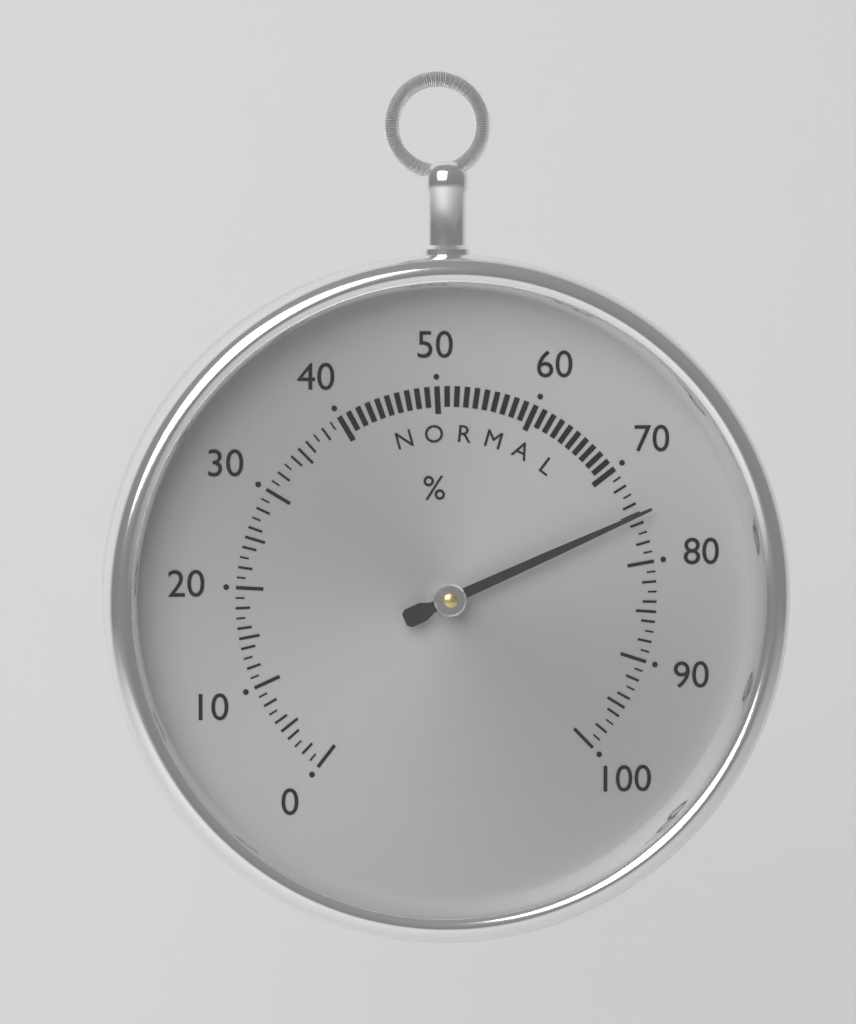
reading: 75 %
